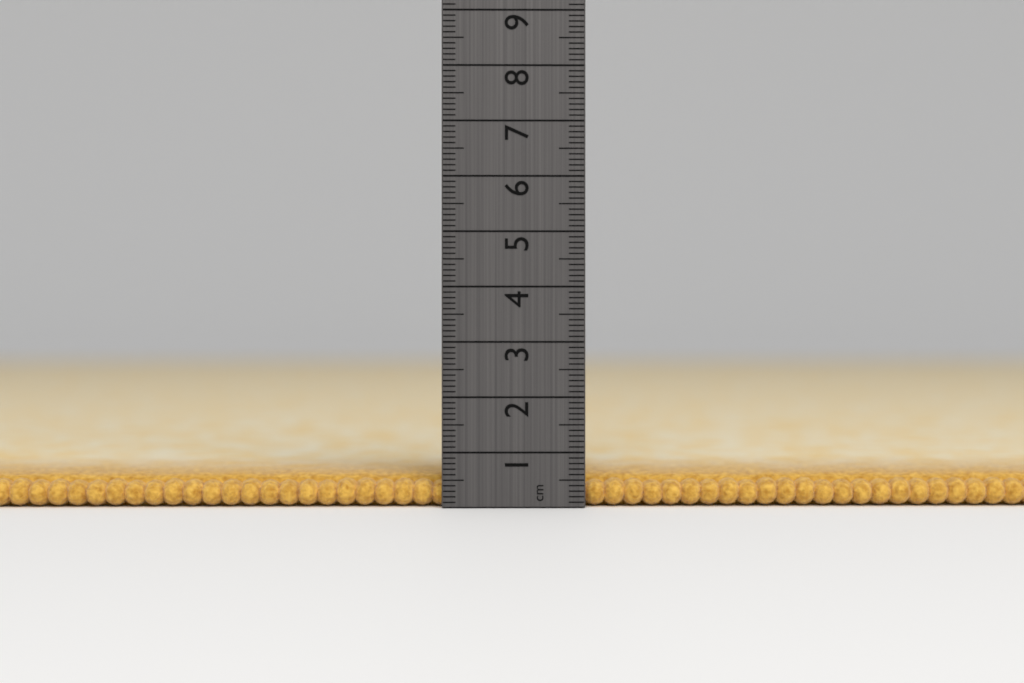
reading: 0.6 cm
